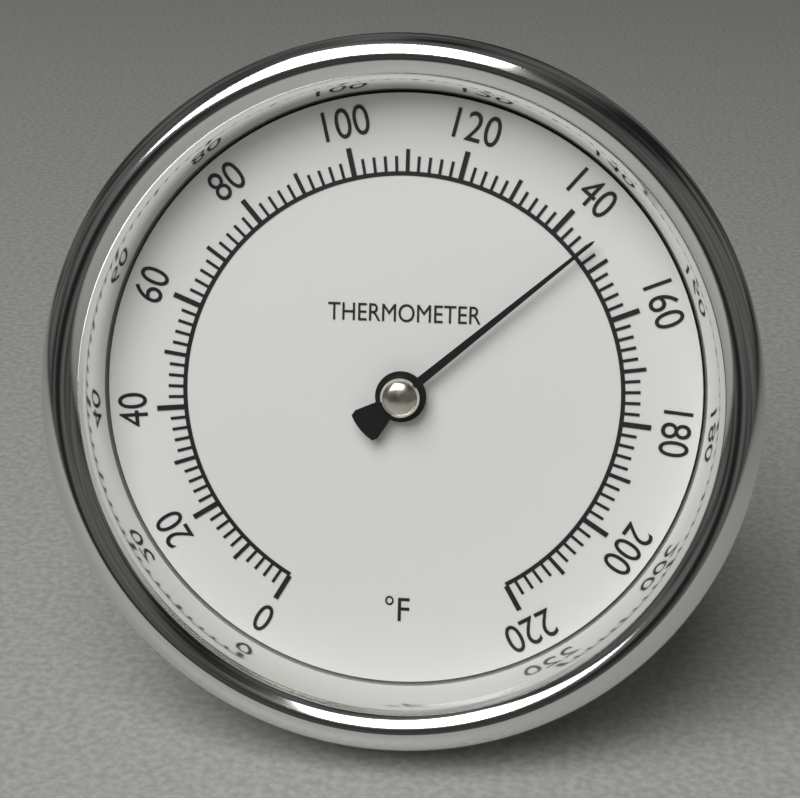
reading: 146 °F
